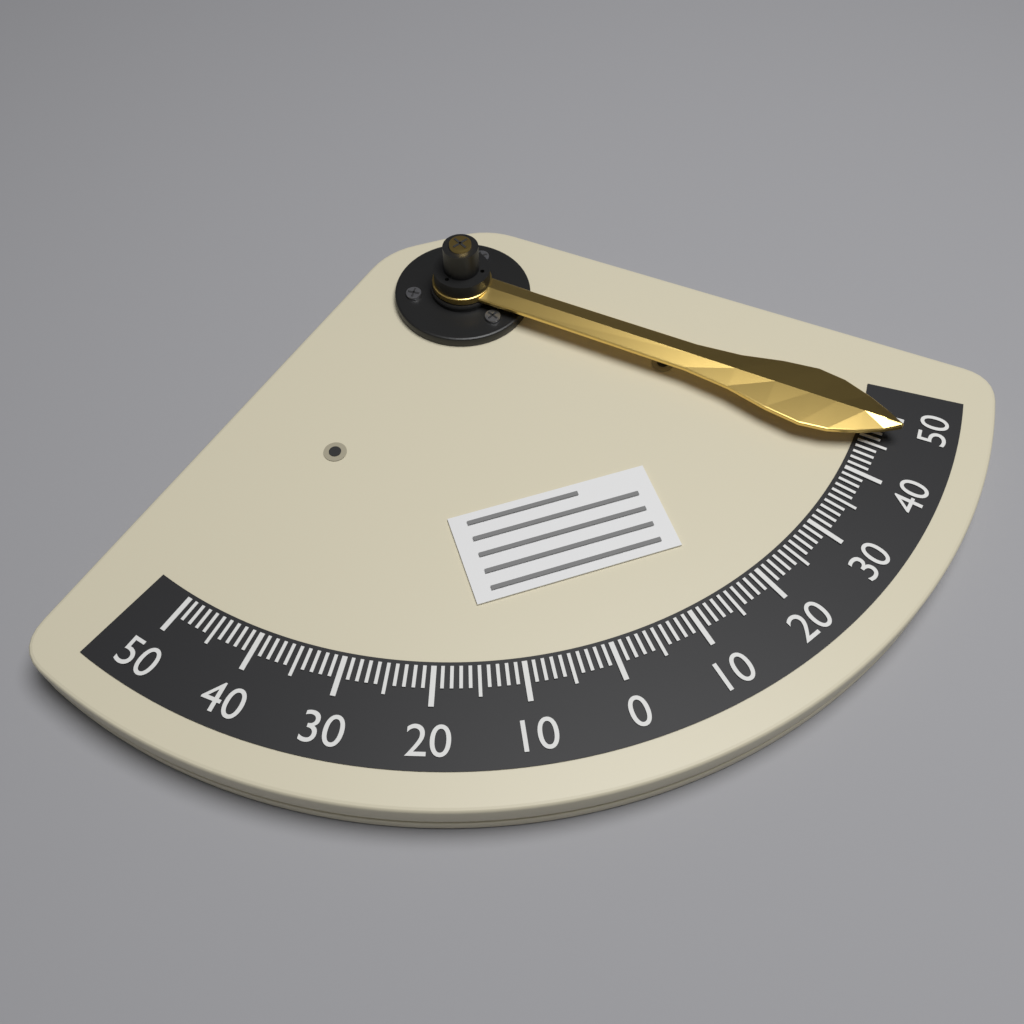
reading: -47 (no unit)
